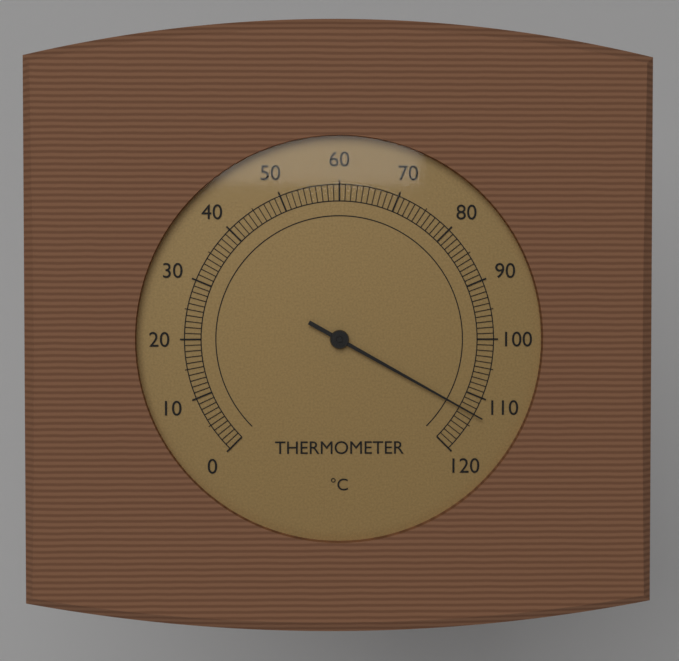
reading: 113 °C
